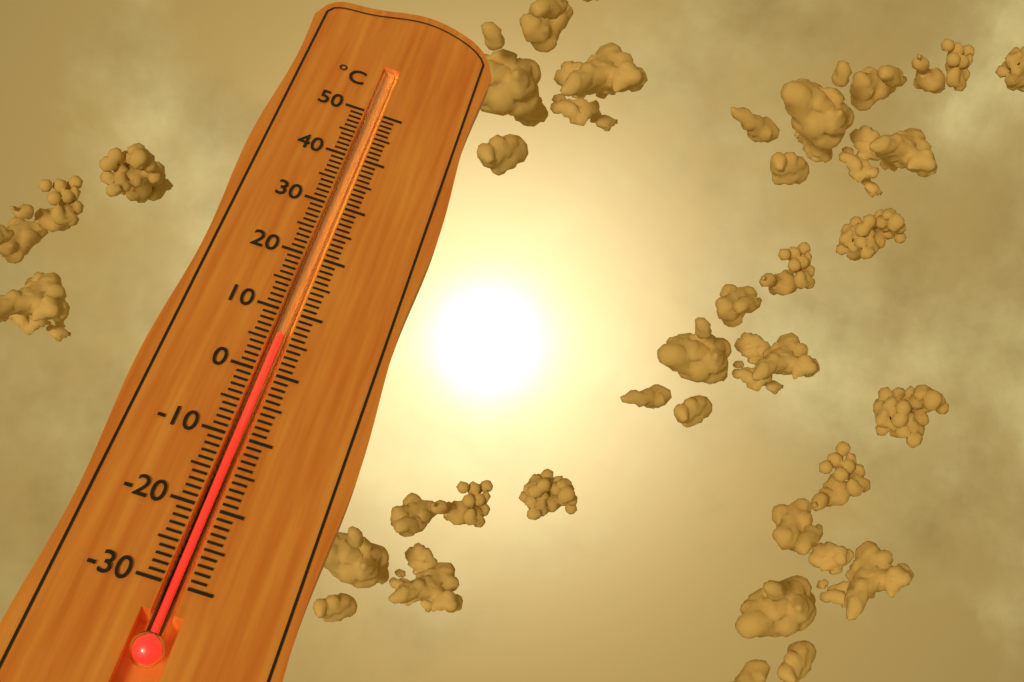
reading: 6 °C
